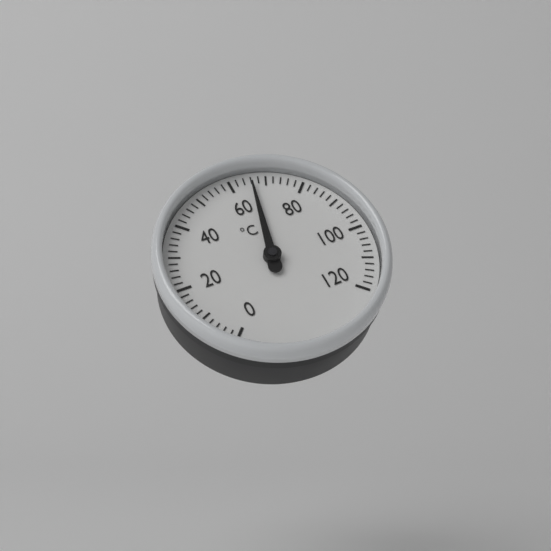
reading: 66 °C
